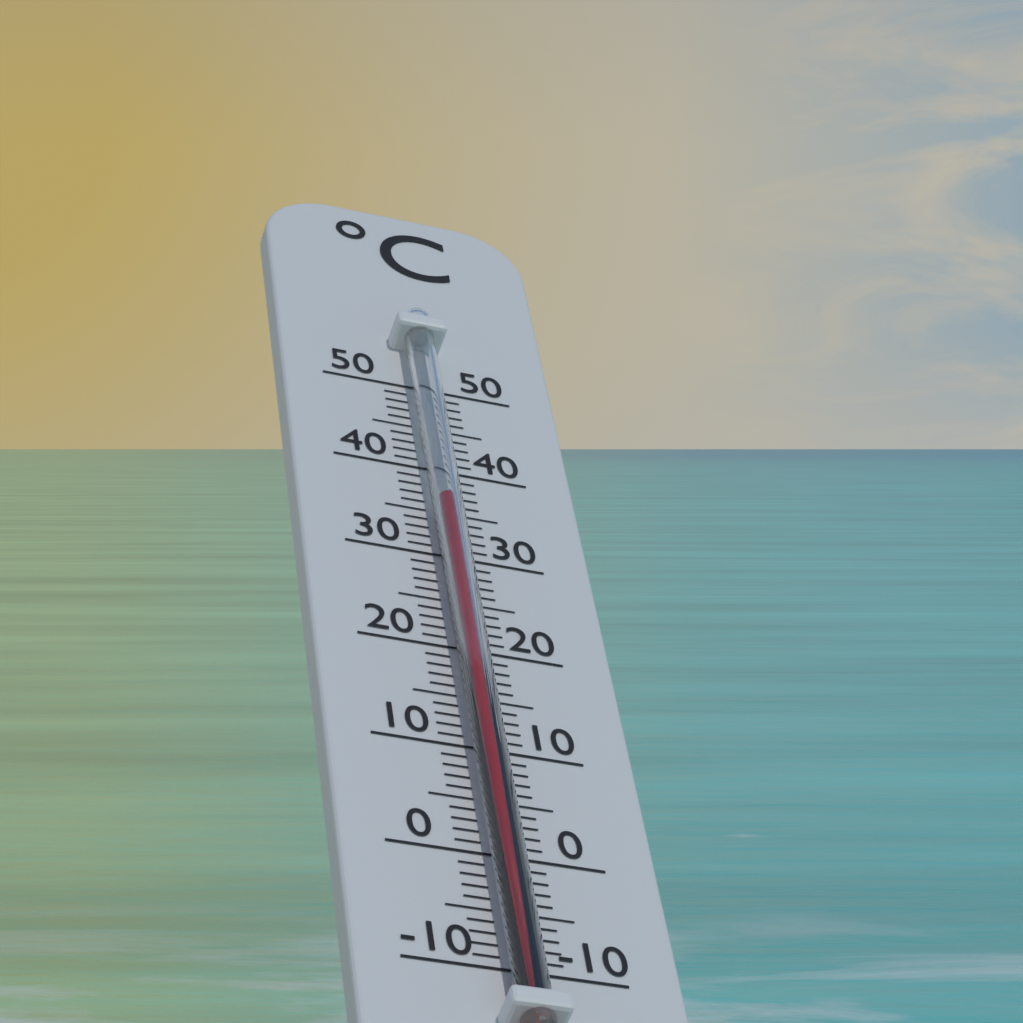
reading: 35 °C
